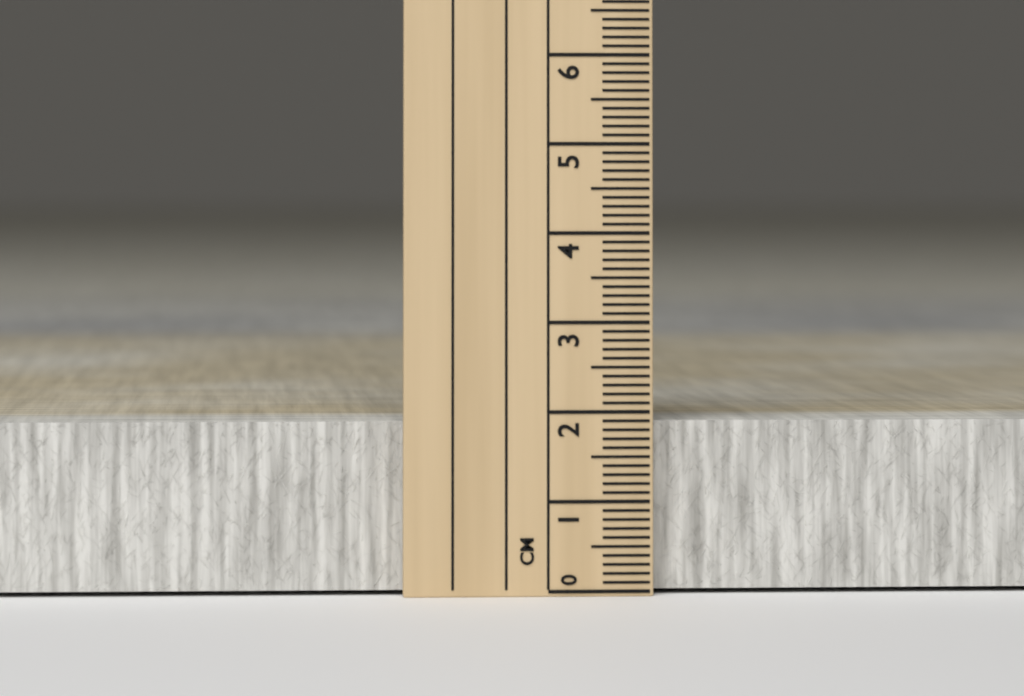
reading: 1.9 cm
